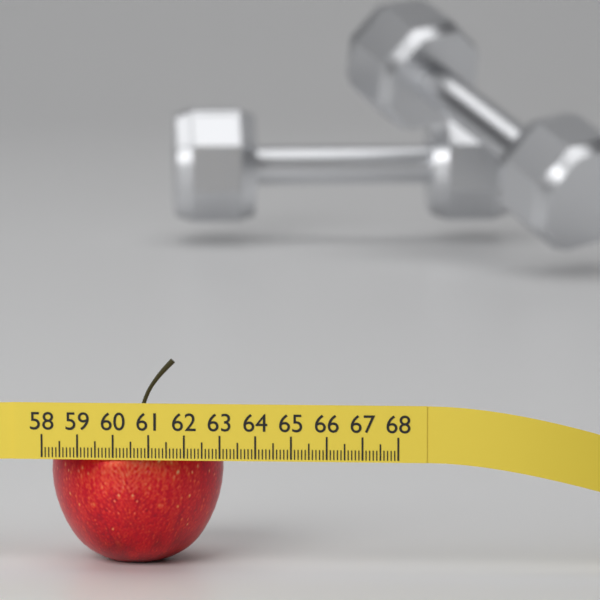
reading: 62.9 (no unit)
